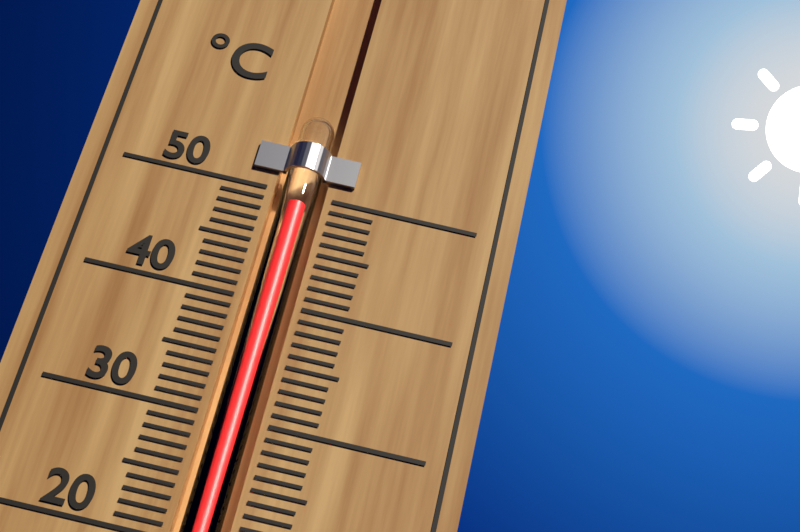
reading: 49 °C
